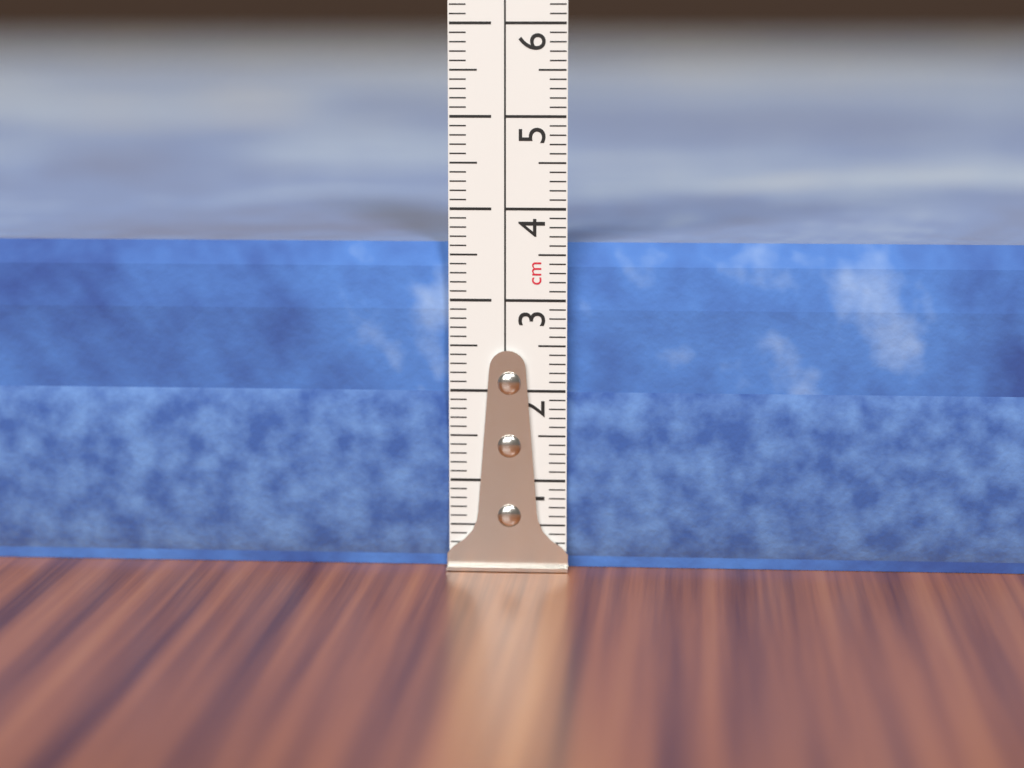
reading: 3.6 cm
